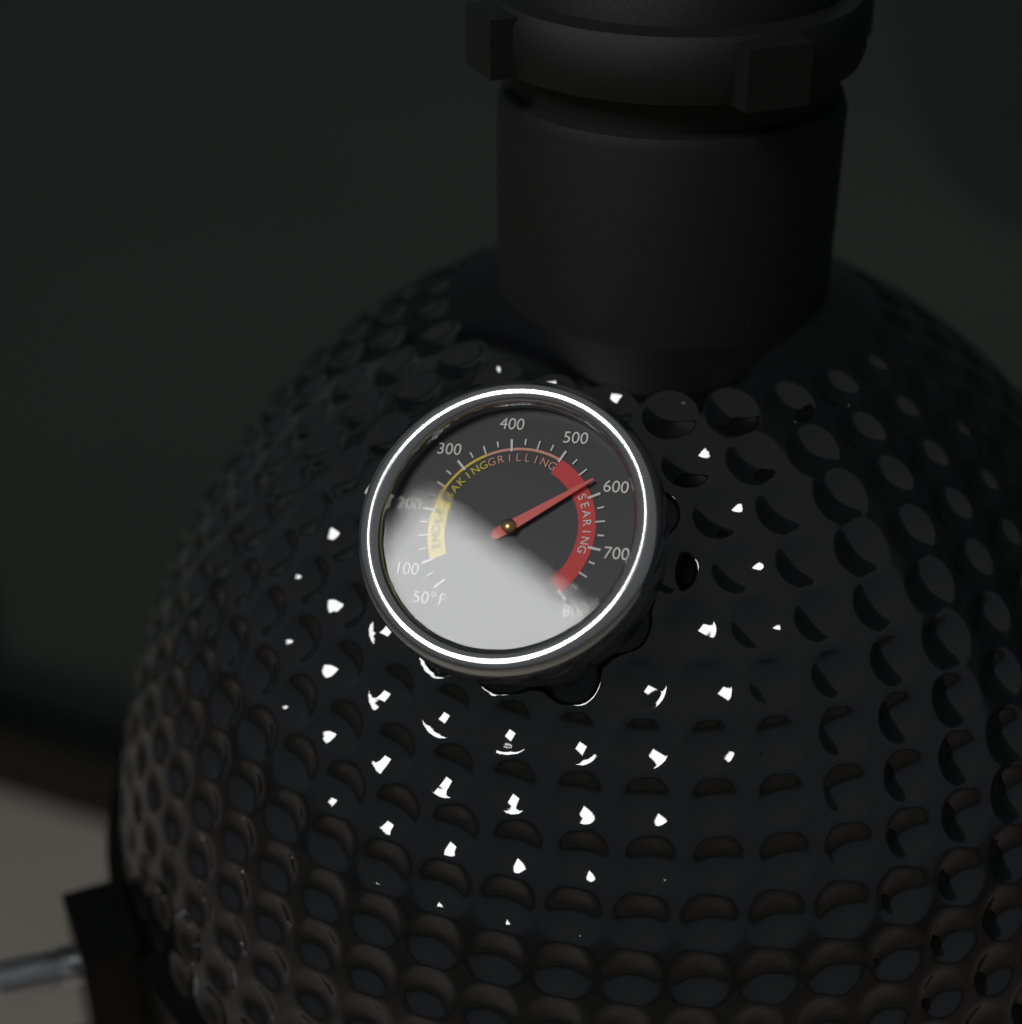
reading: 575 °F
